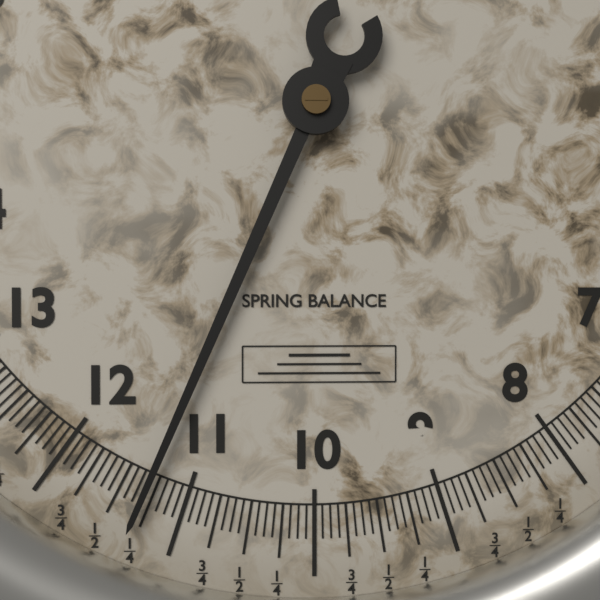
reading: 11.3125 (no unit)
